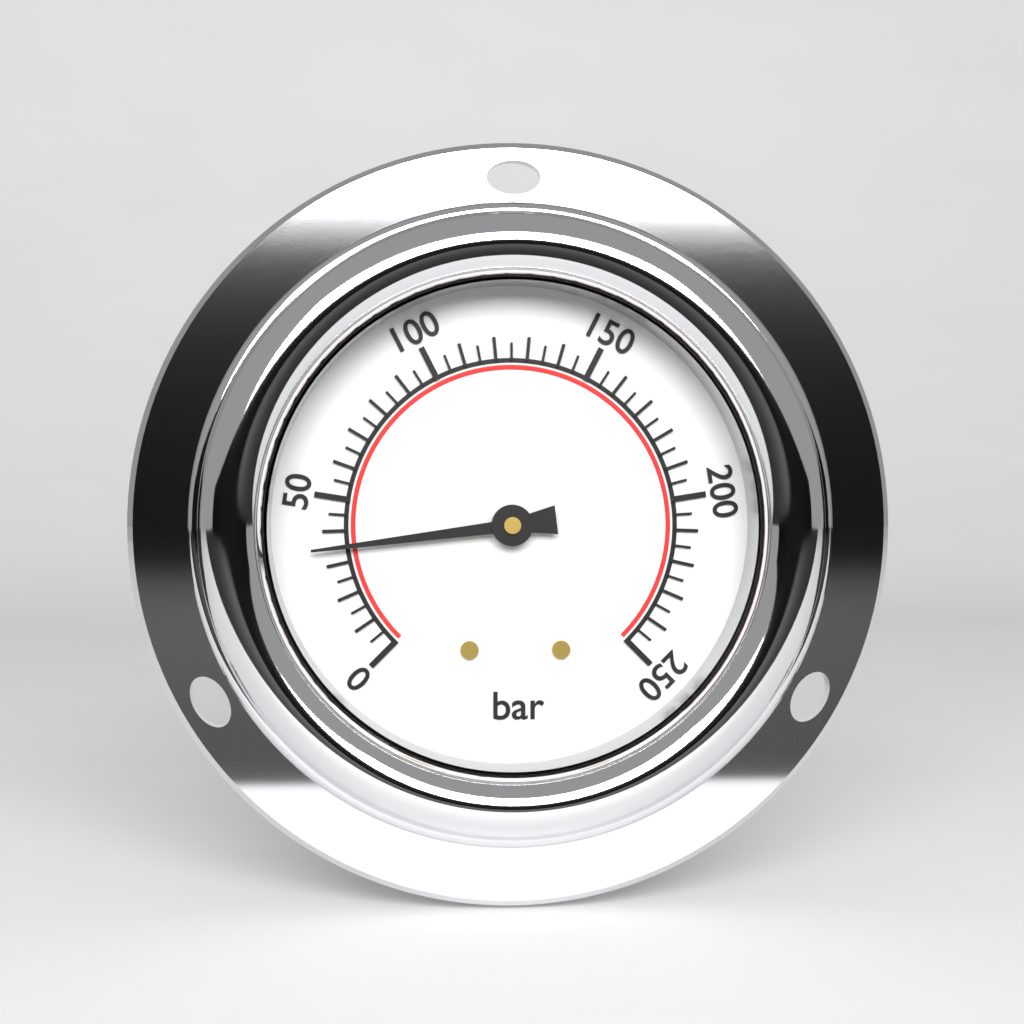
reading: 35 bar
